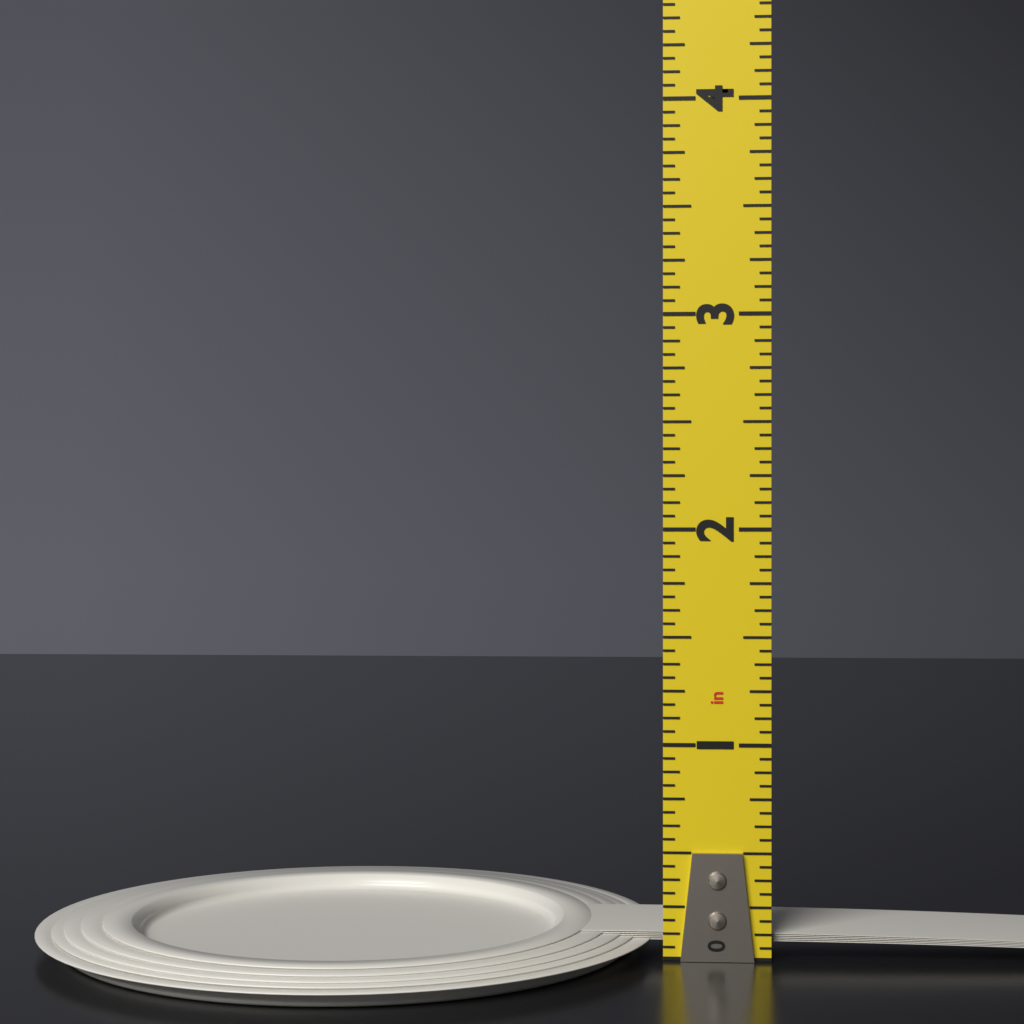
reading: 0.1250 in
